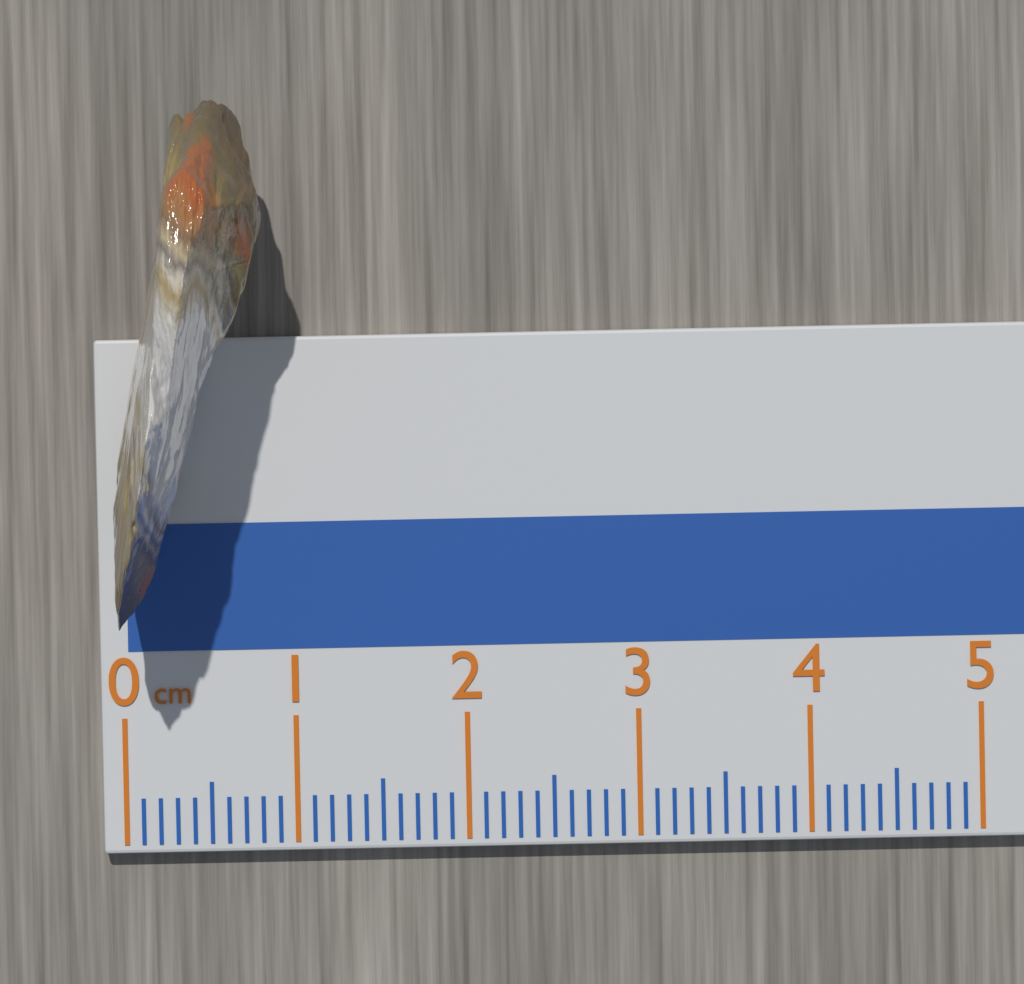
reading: 0.9 cm
